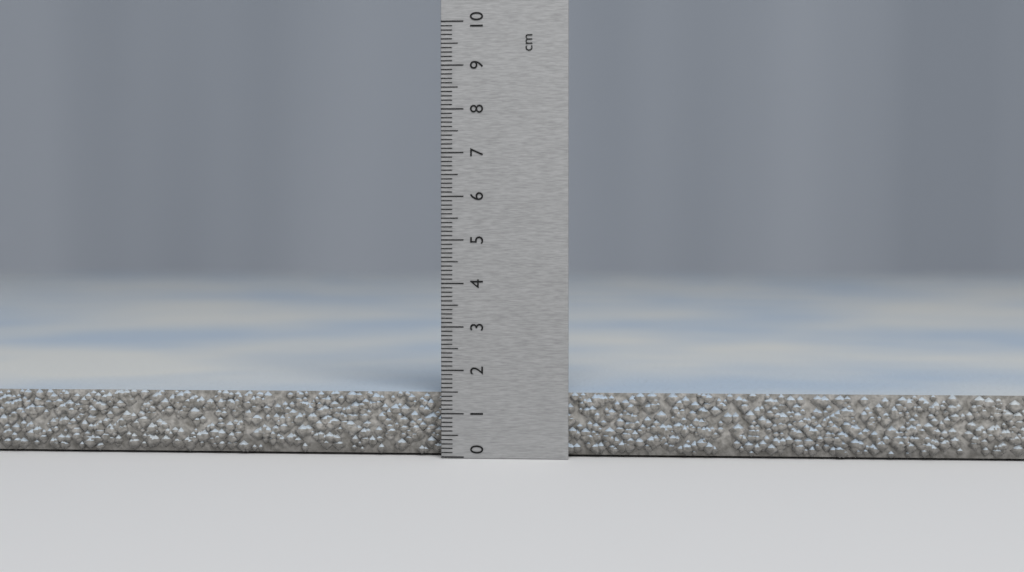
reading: 1.5 cm
